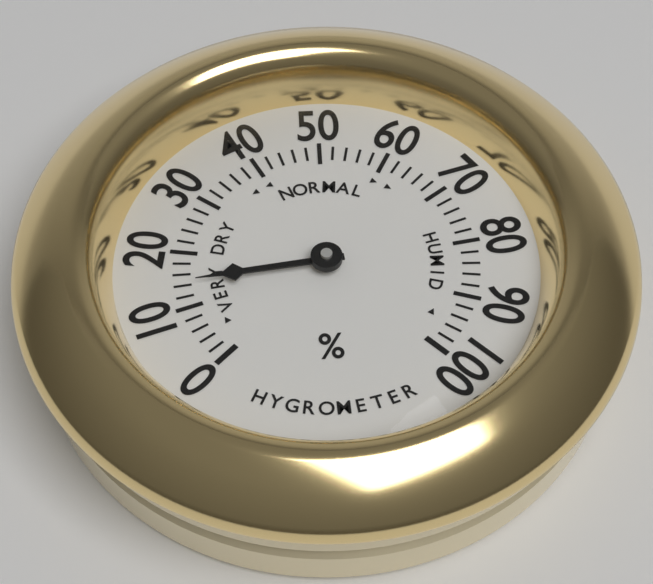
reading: 14 %
